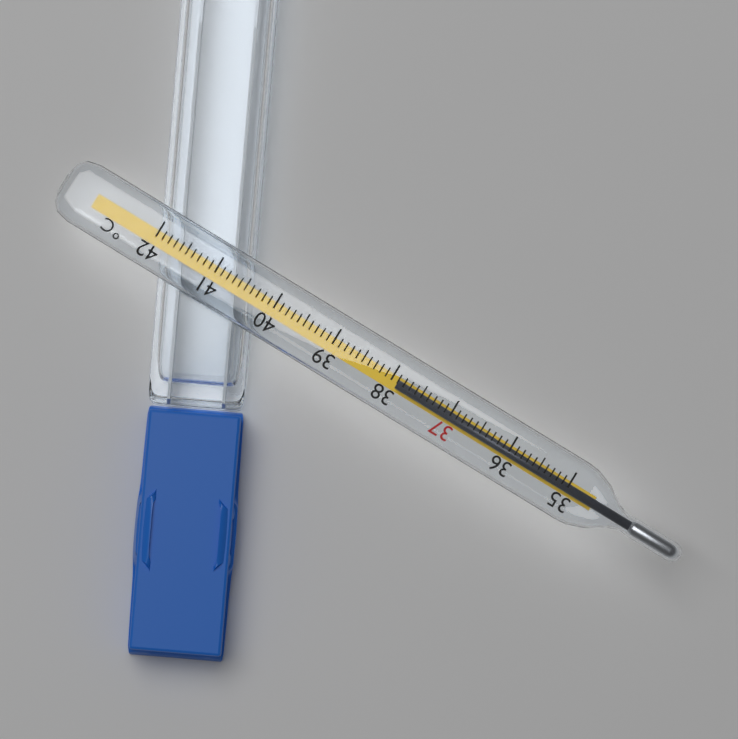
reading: 37.9 °C
